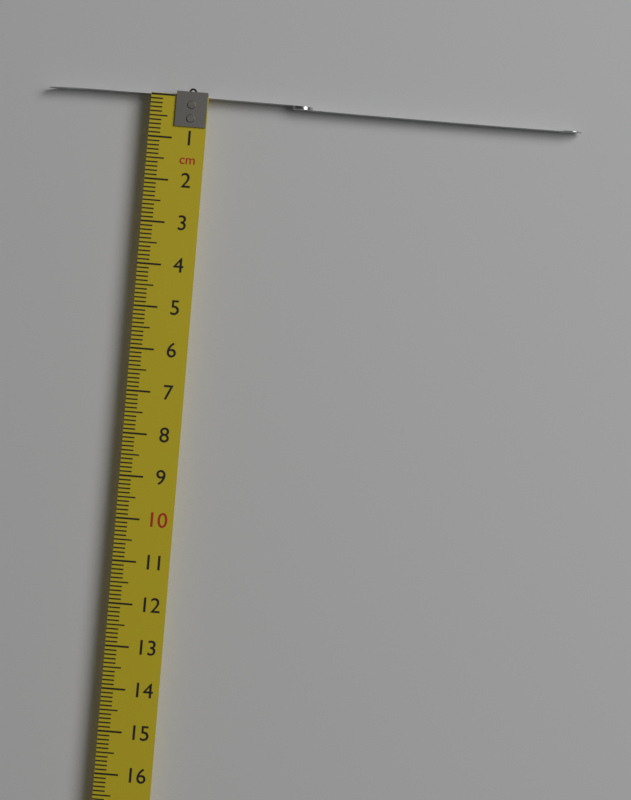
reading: 0.1 cm
